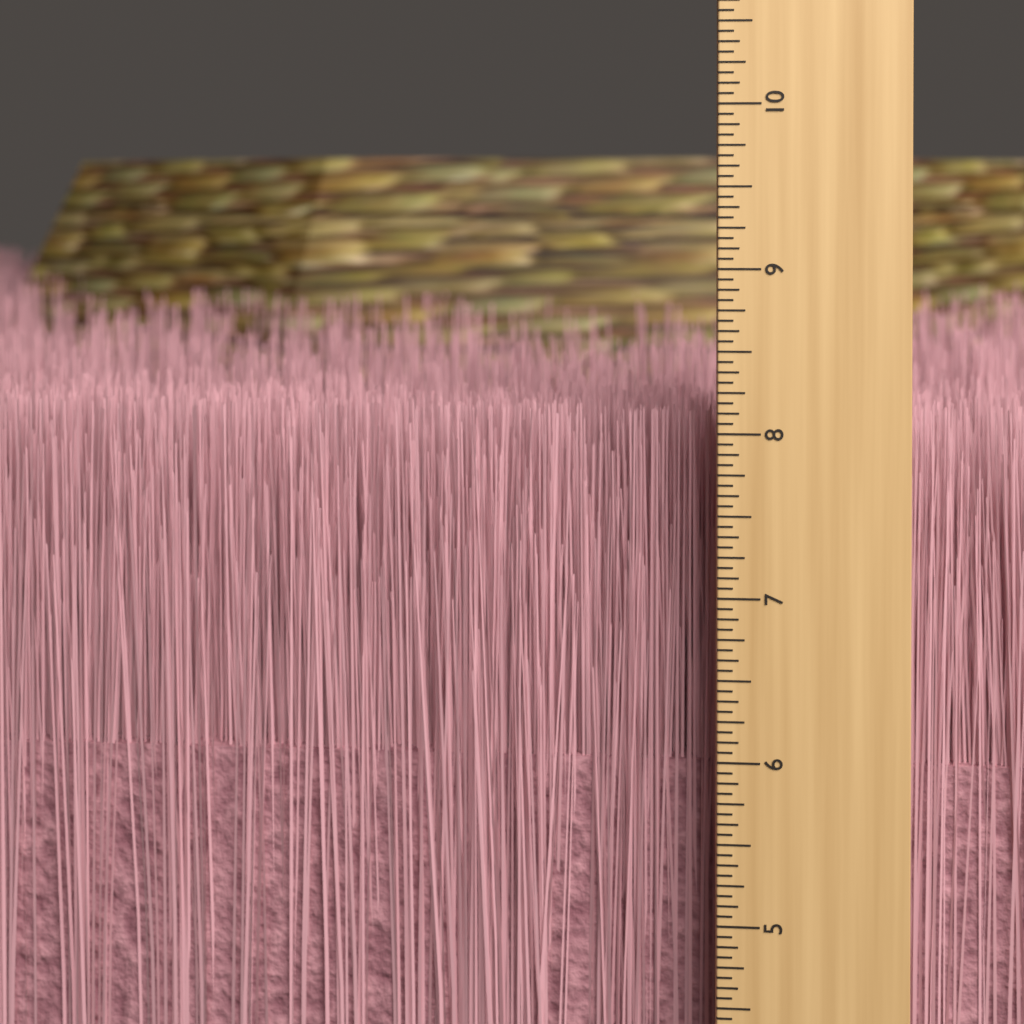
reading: 8.0625 inch
